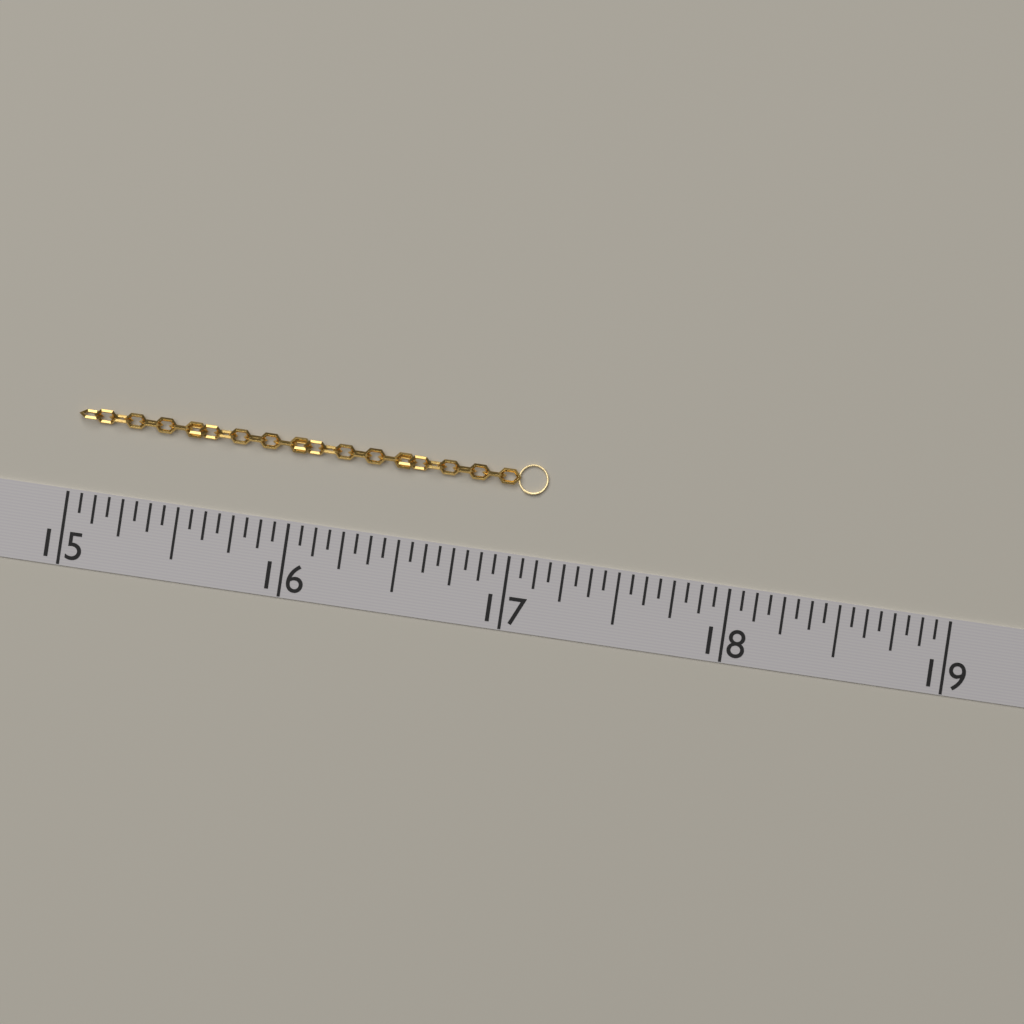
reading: 17.1250 (no unit)
